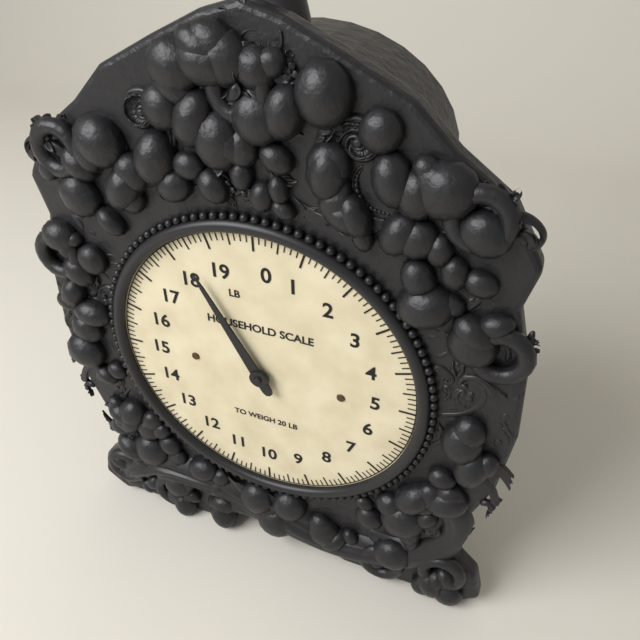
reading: 18.375 lb
